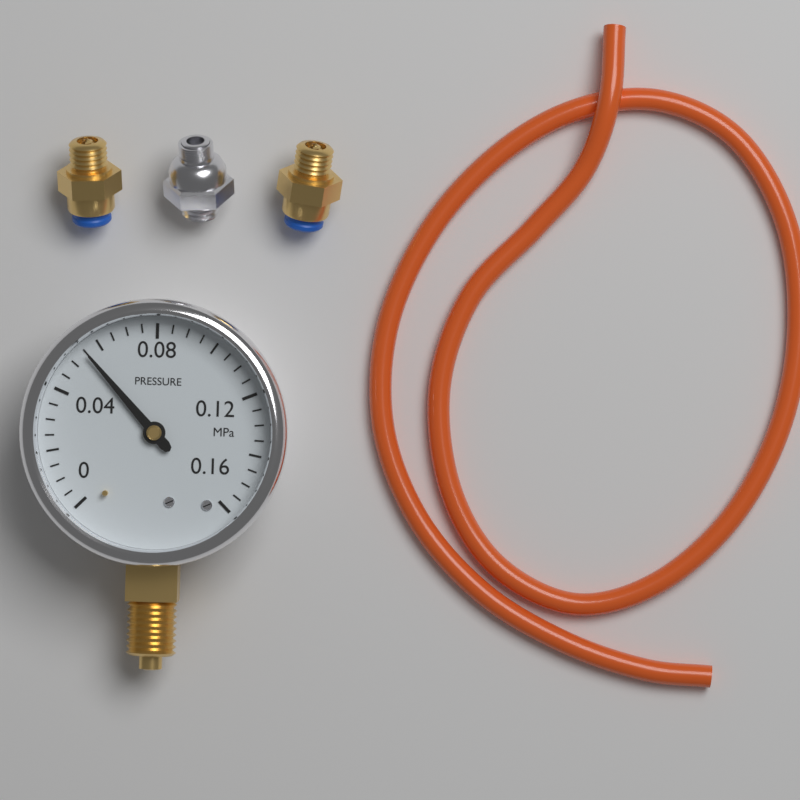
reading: 0.055 MPa
